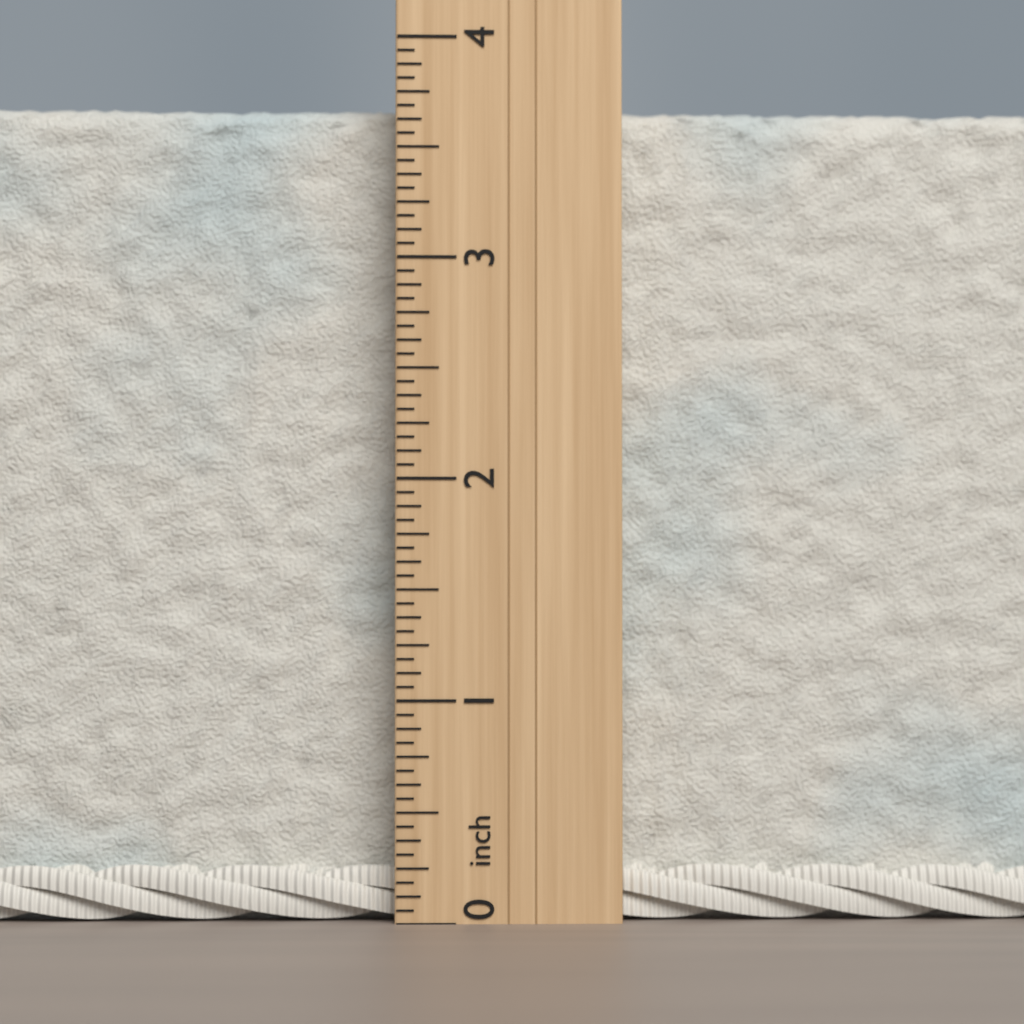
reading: 3.7500 inch
